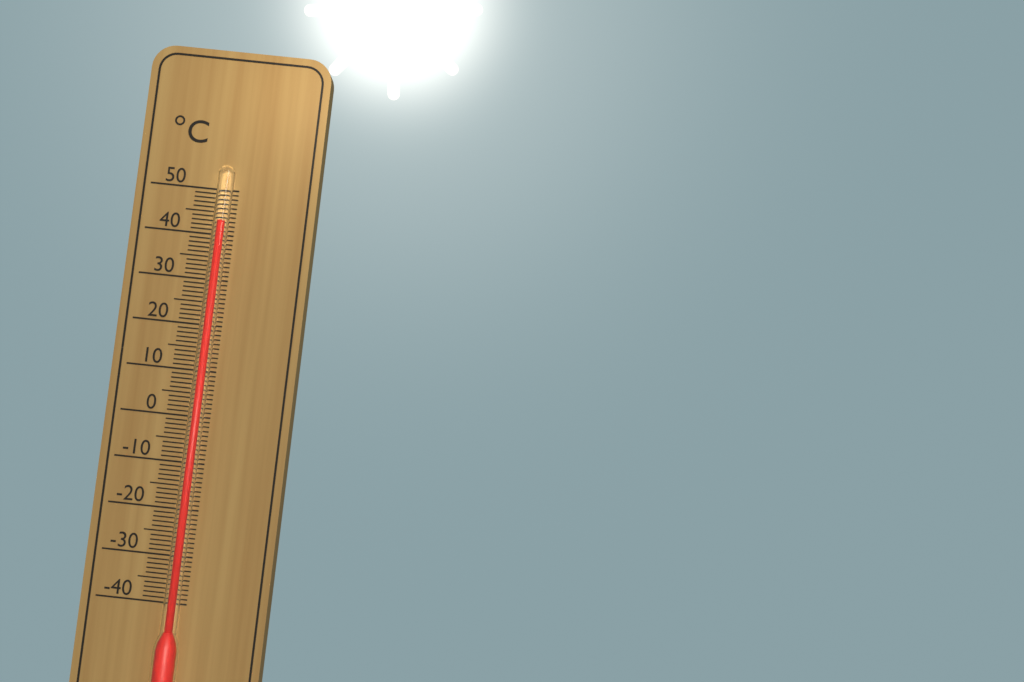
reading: 43 °C
